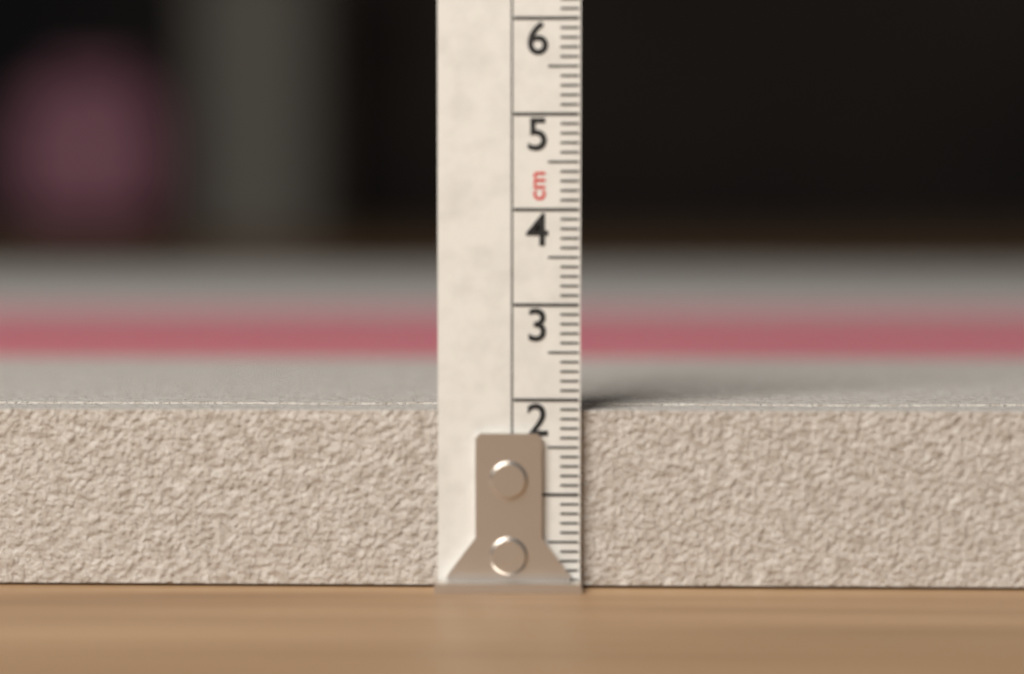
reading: 1.9 cm
